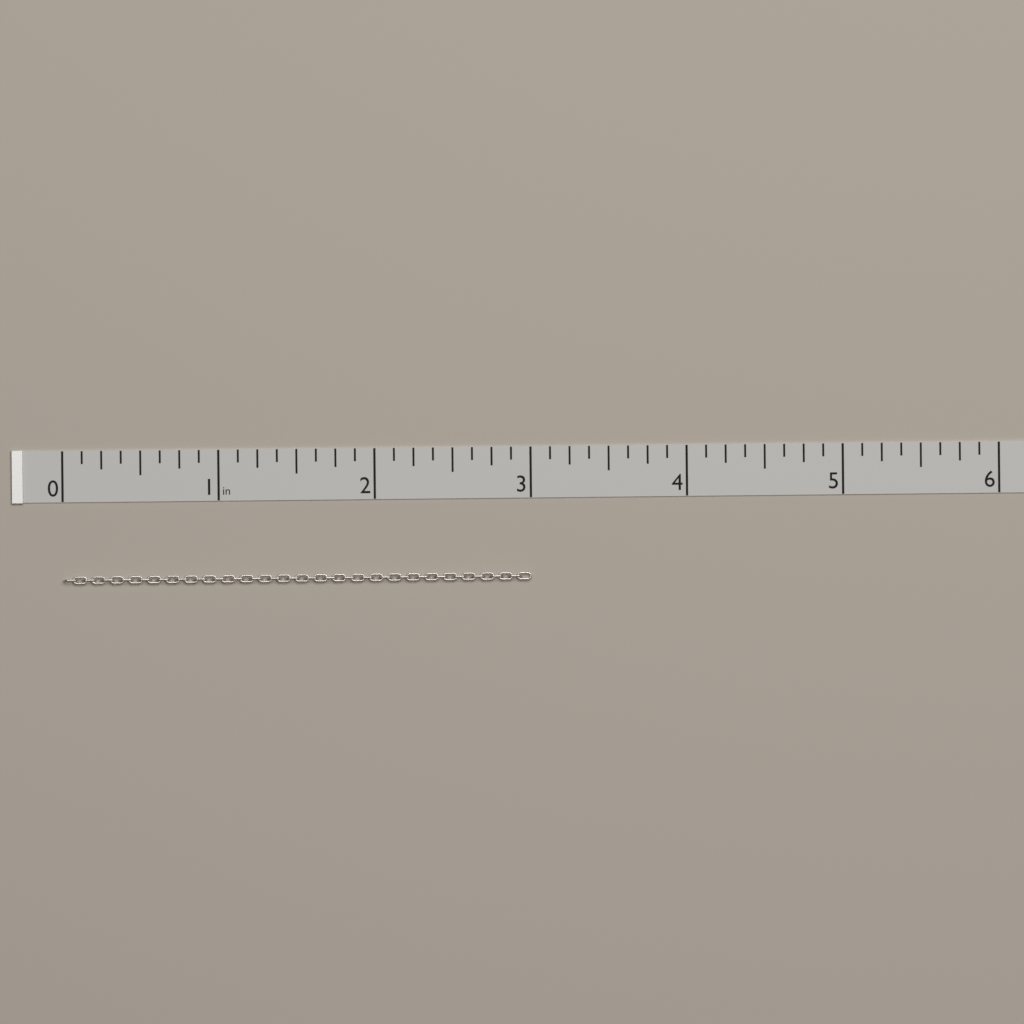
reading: 3.000 in
